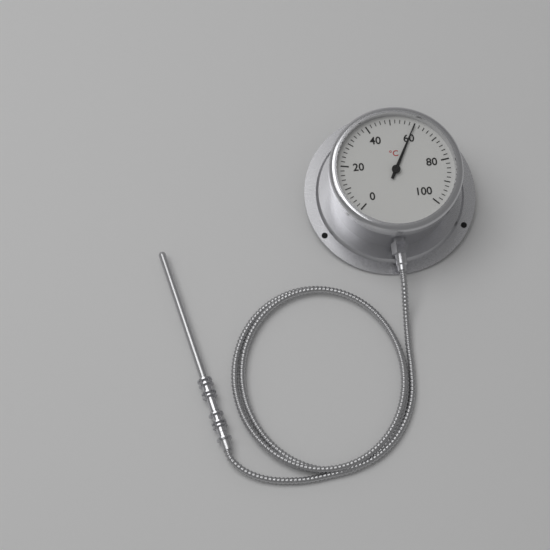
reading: 60 °C
